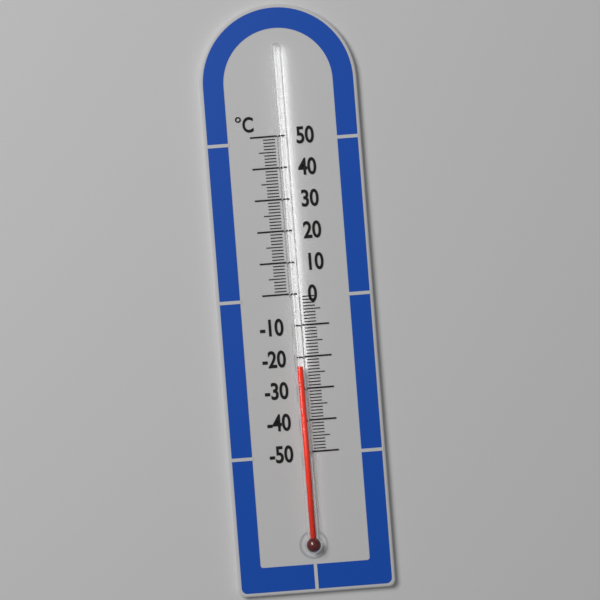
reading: -23 °C
